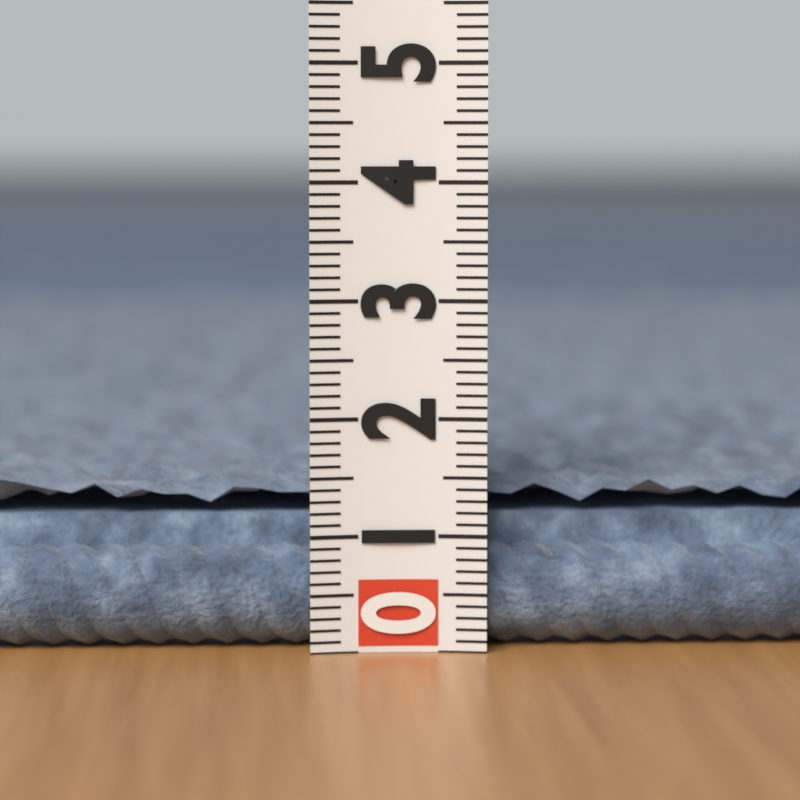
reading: 1.5 (no unit)
